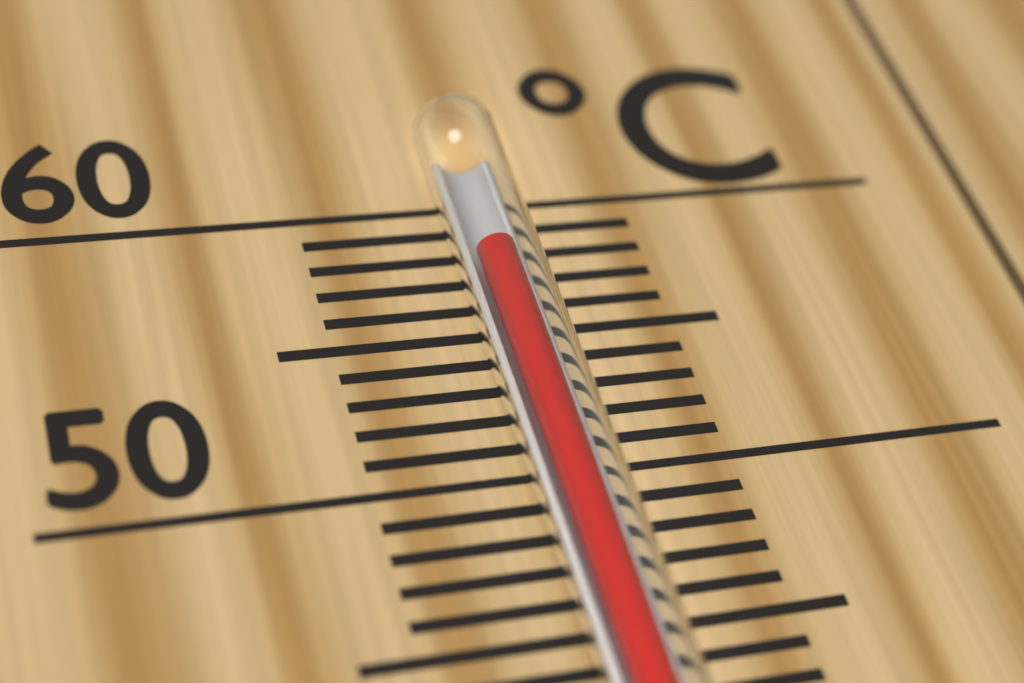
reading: 57 °C
